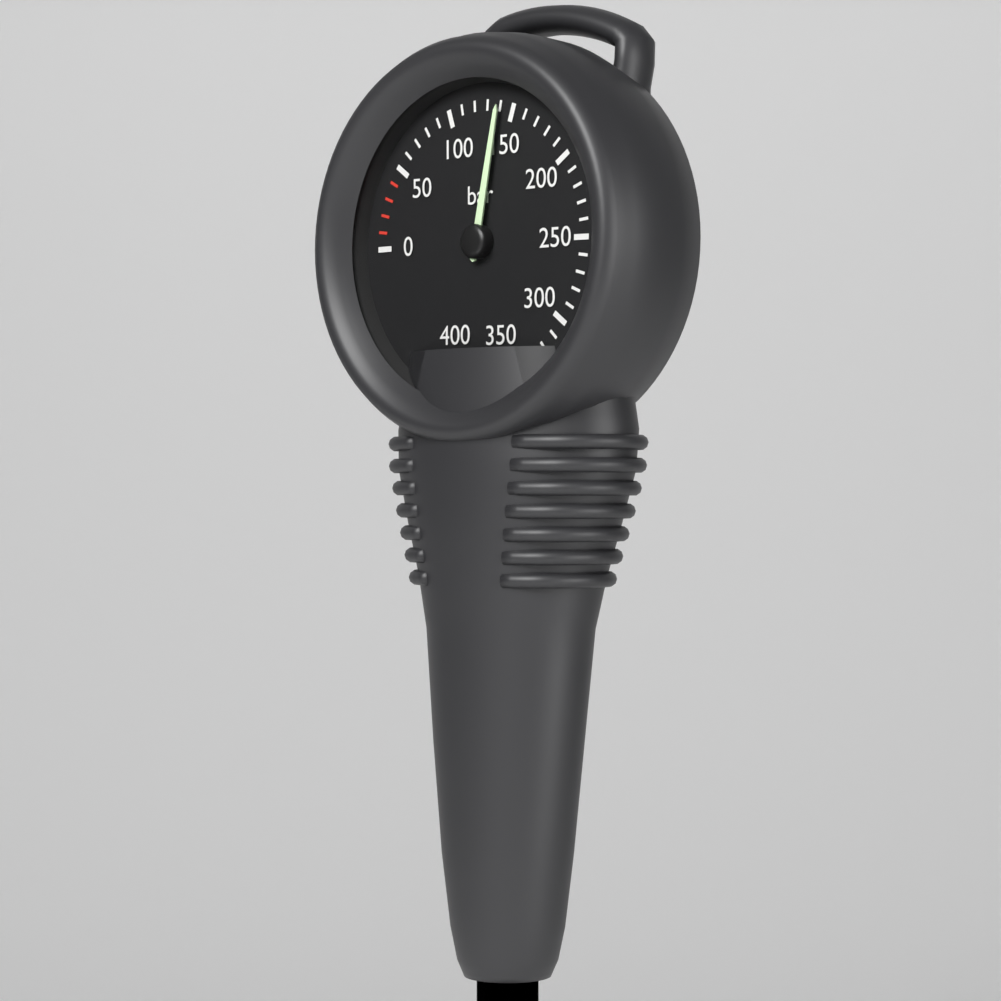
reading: 140 bar
